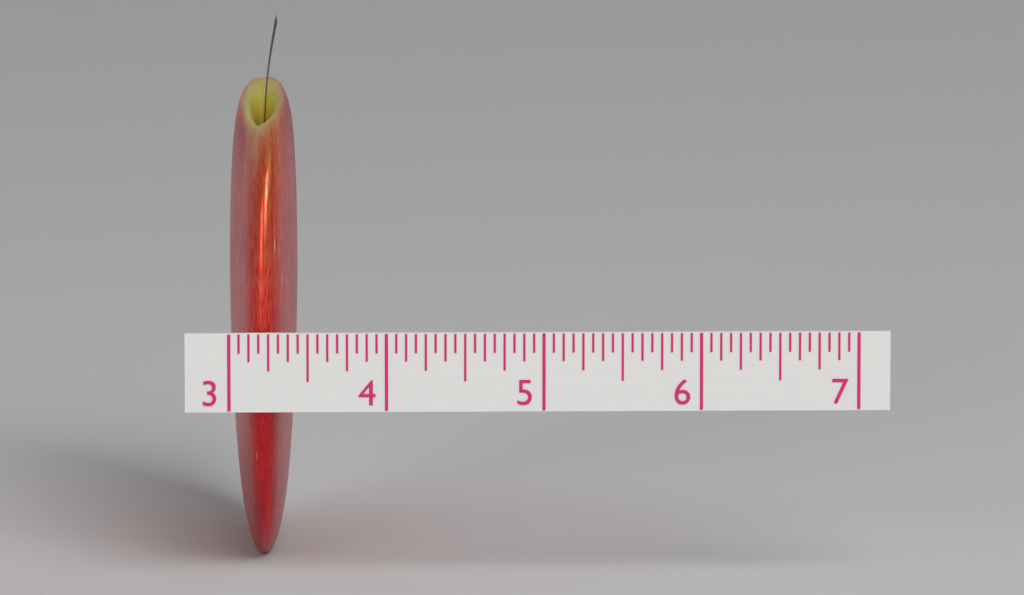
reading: 3.4375 (no unit)
